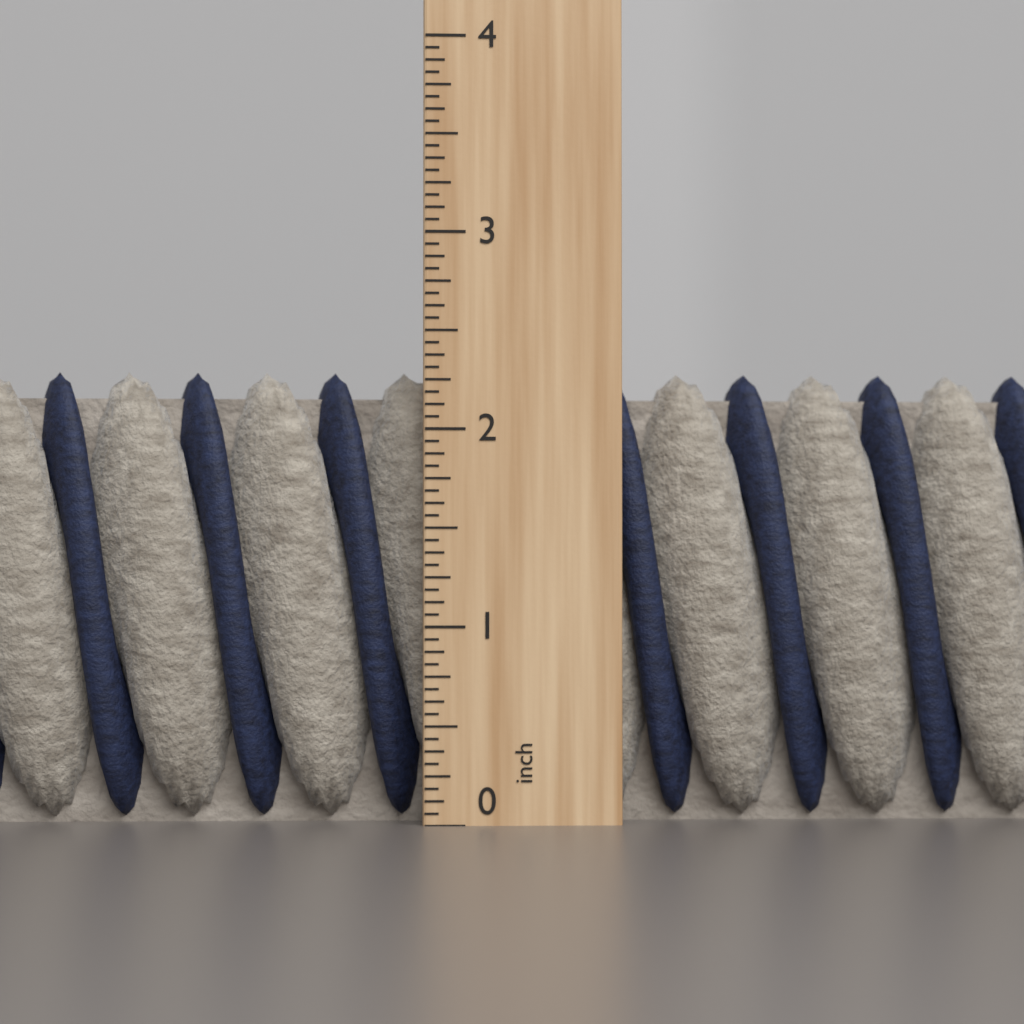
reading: 2.3125 inch
